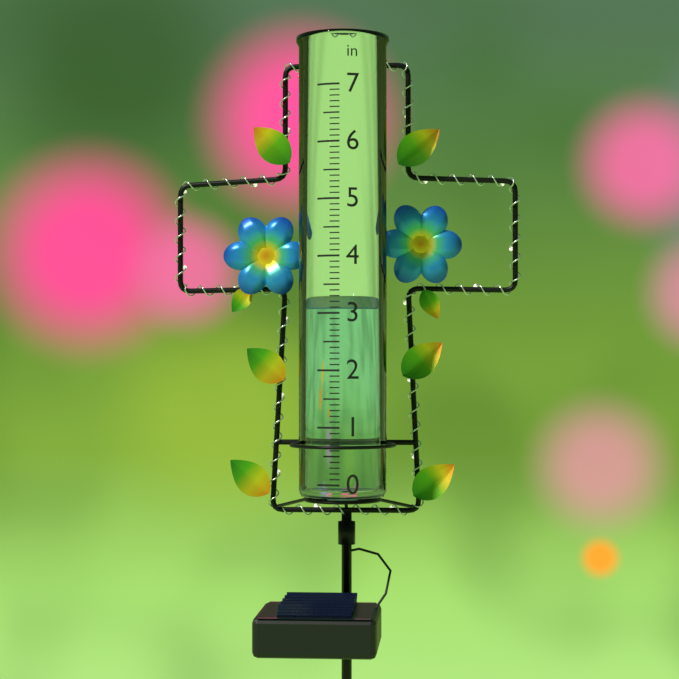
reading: 3.1 in
